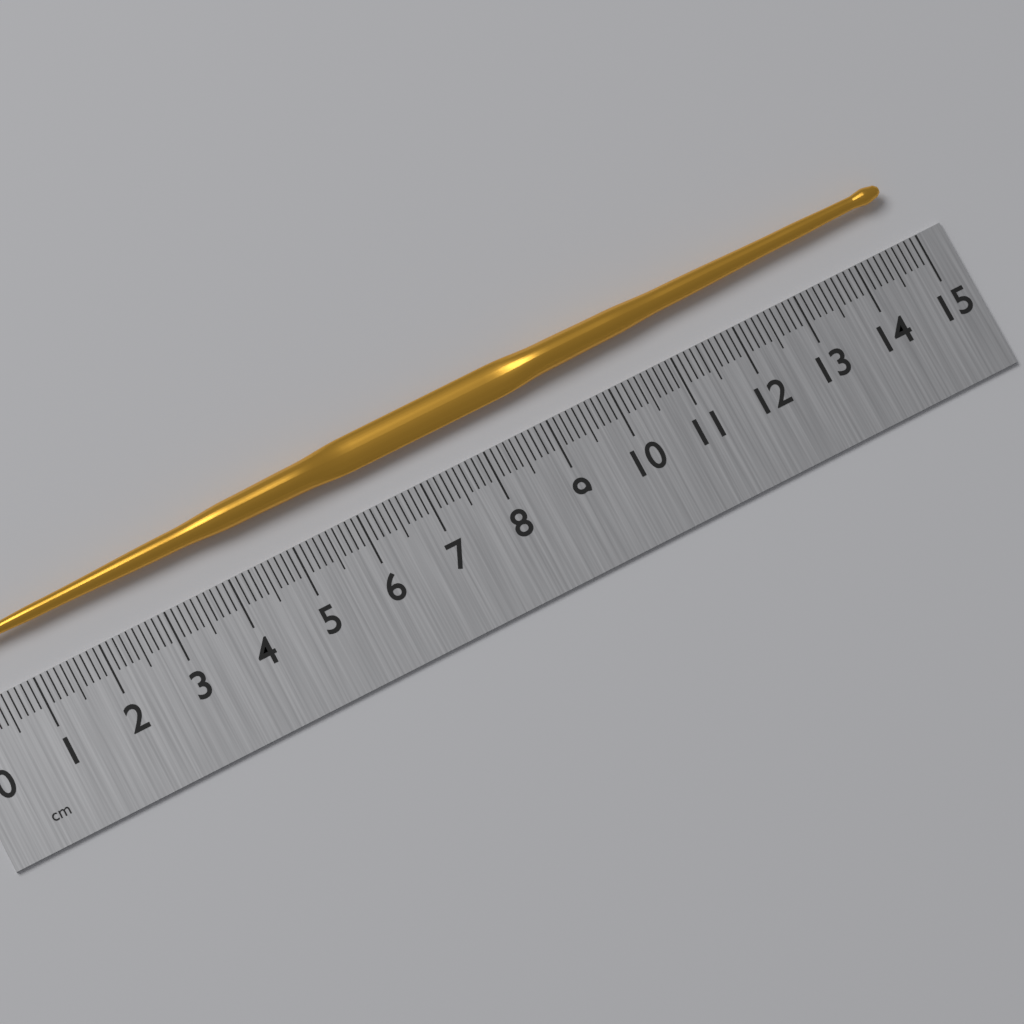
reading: 14.8 cm
